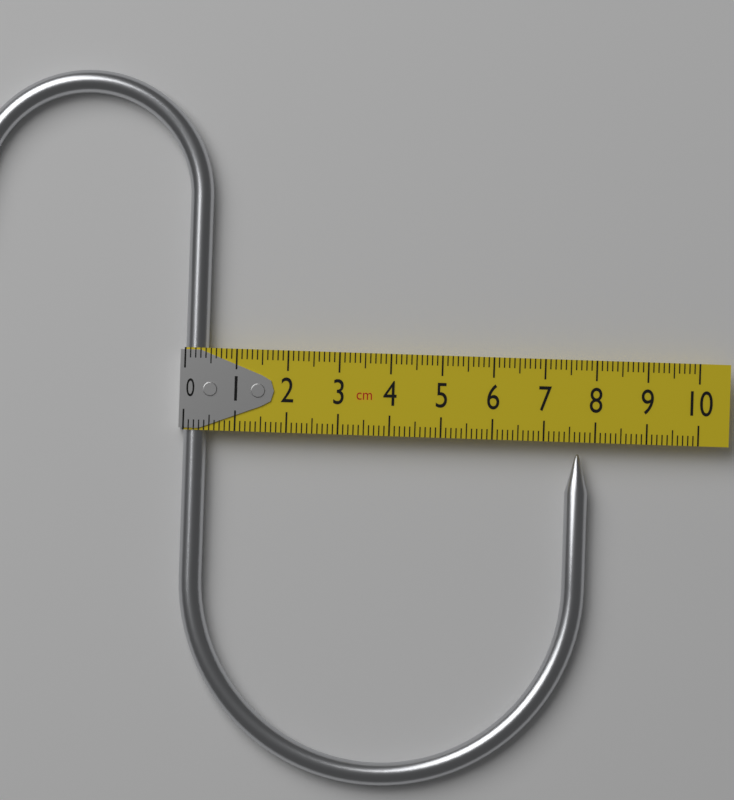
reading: 7.9 cm
